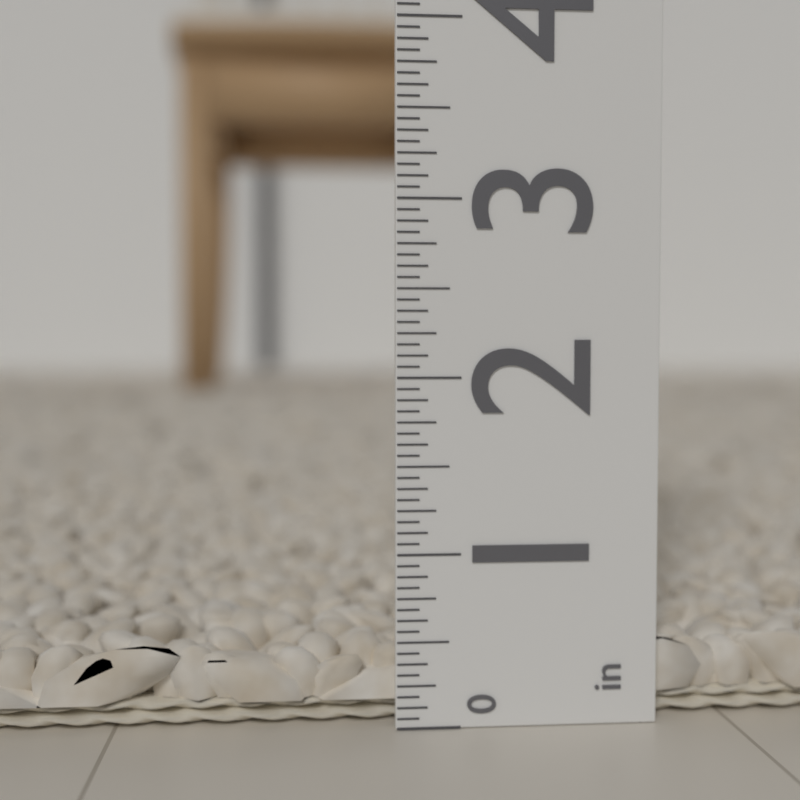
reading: 0.5000 in
